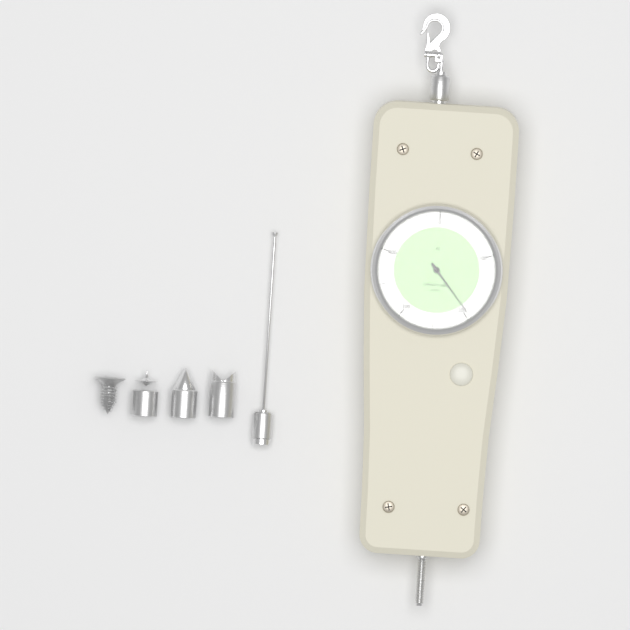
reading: 195 N
